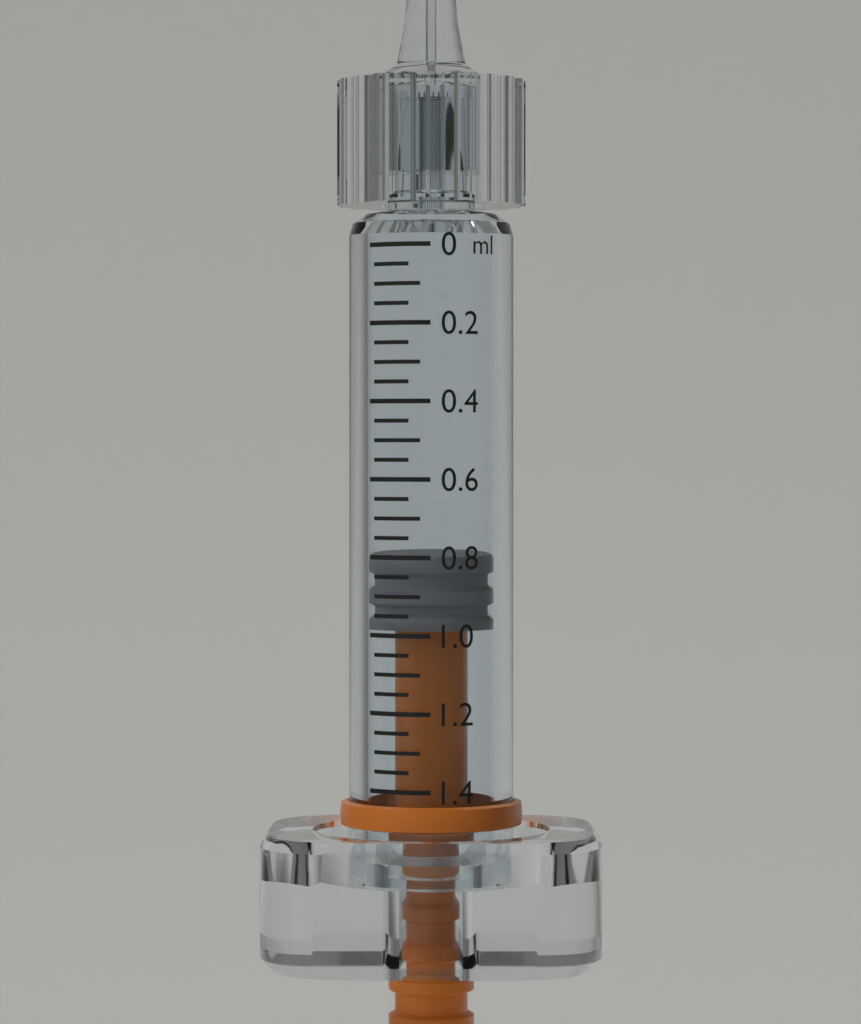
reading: 0.80 ml
